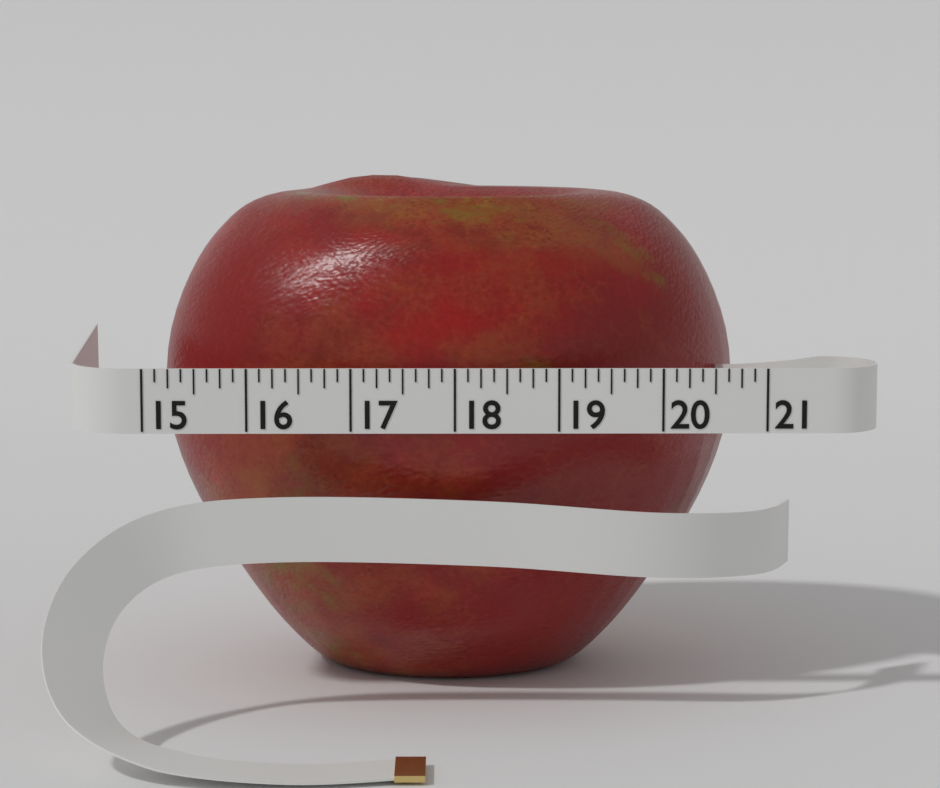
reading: 20.875 (no unit)
